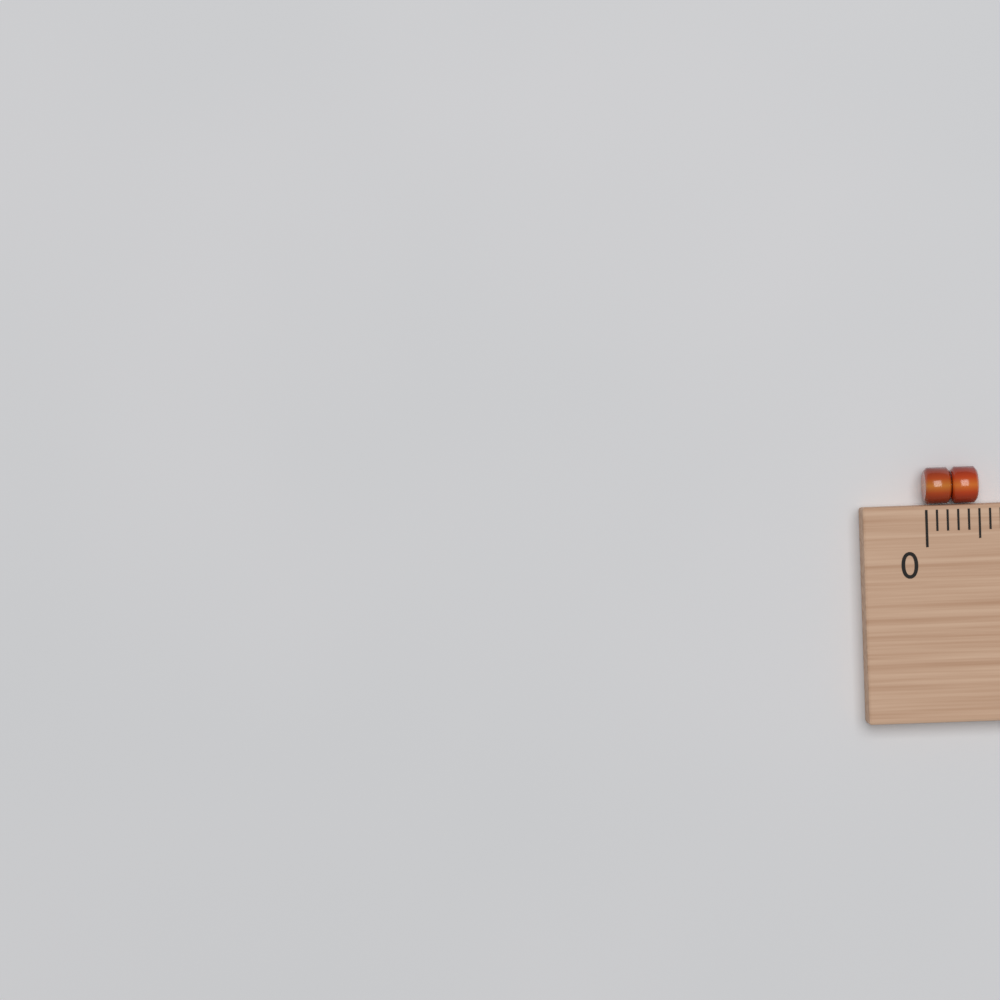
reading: 0.5 (no unit)
